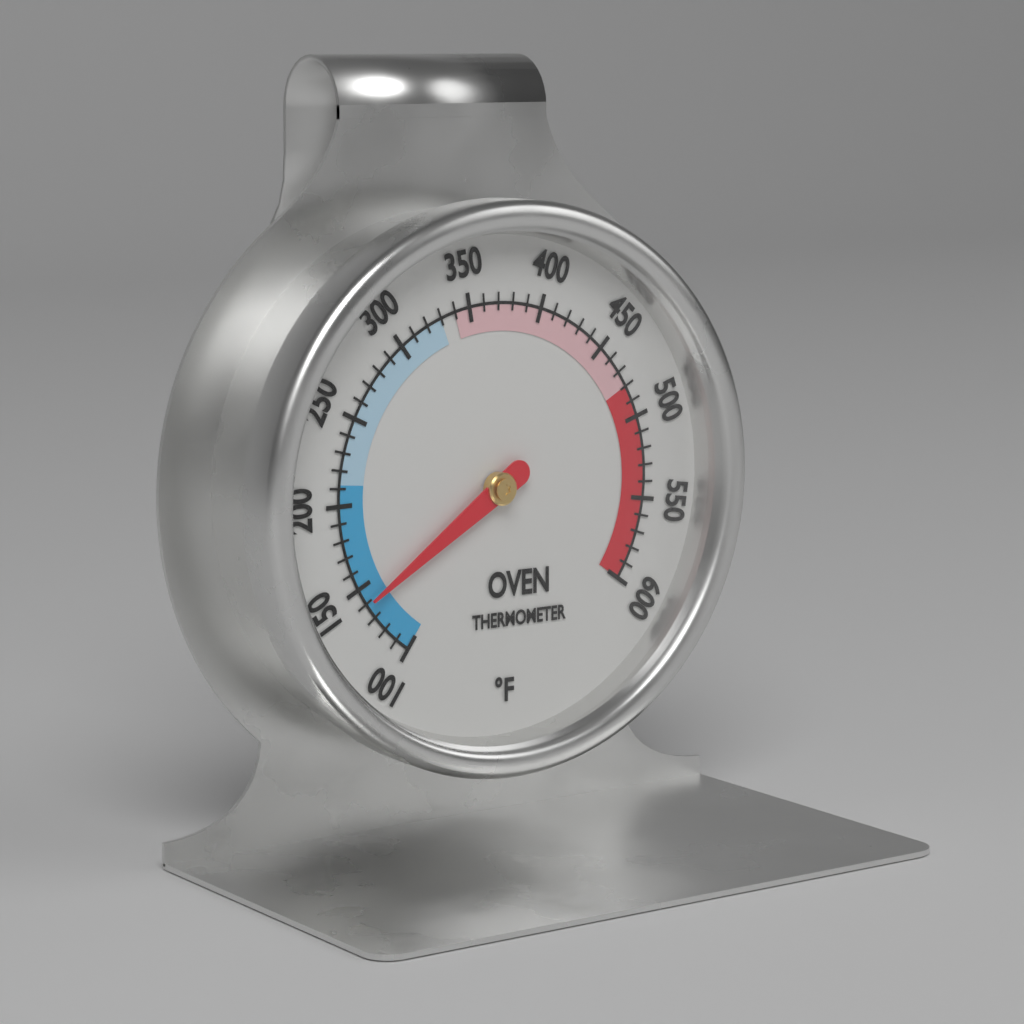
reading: 140 °F
